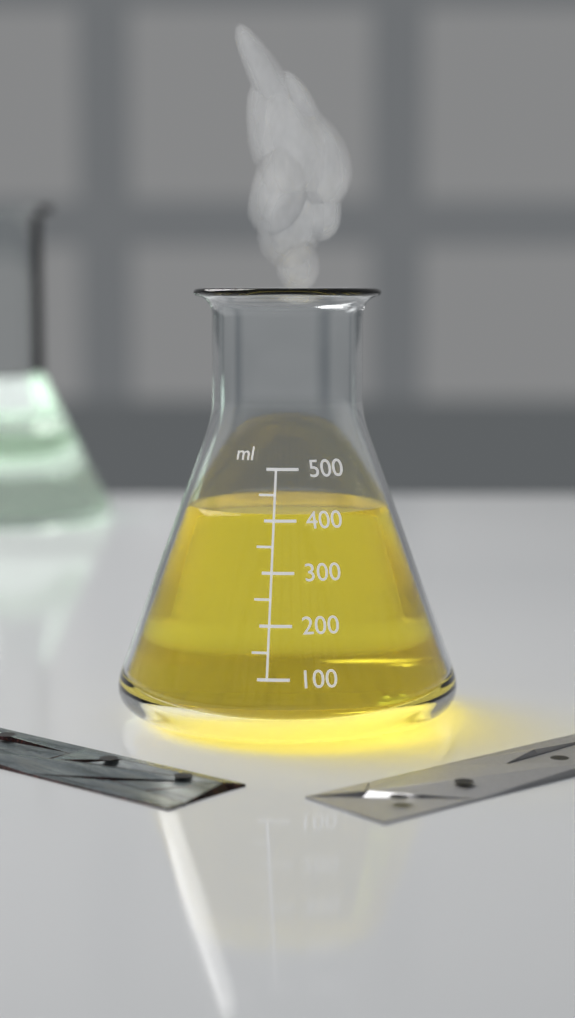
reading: 410 ml
